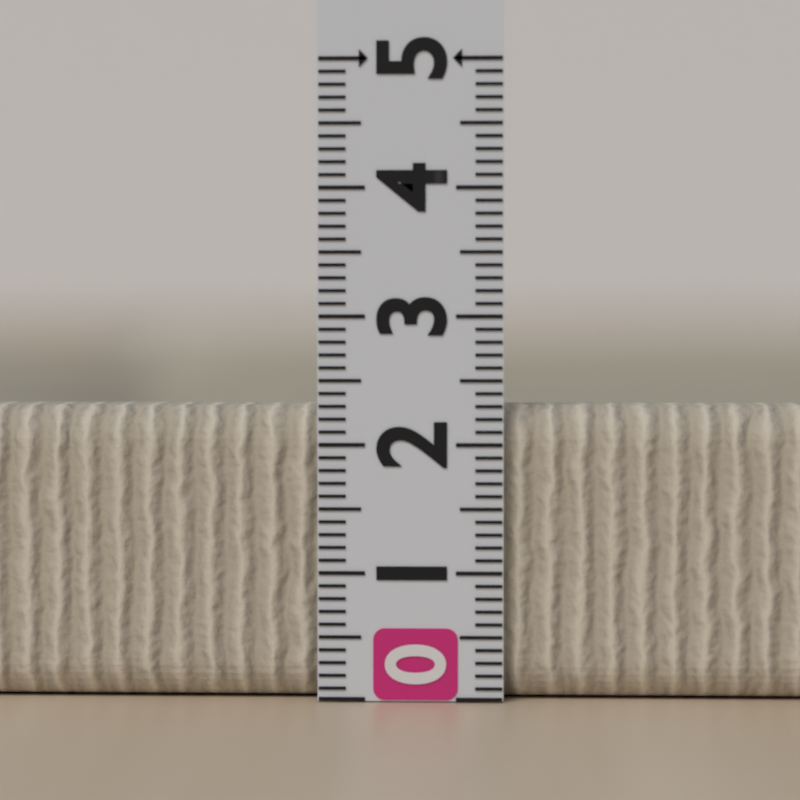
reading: 2.3 (no unit)
